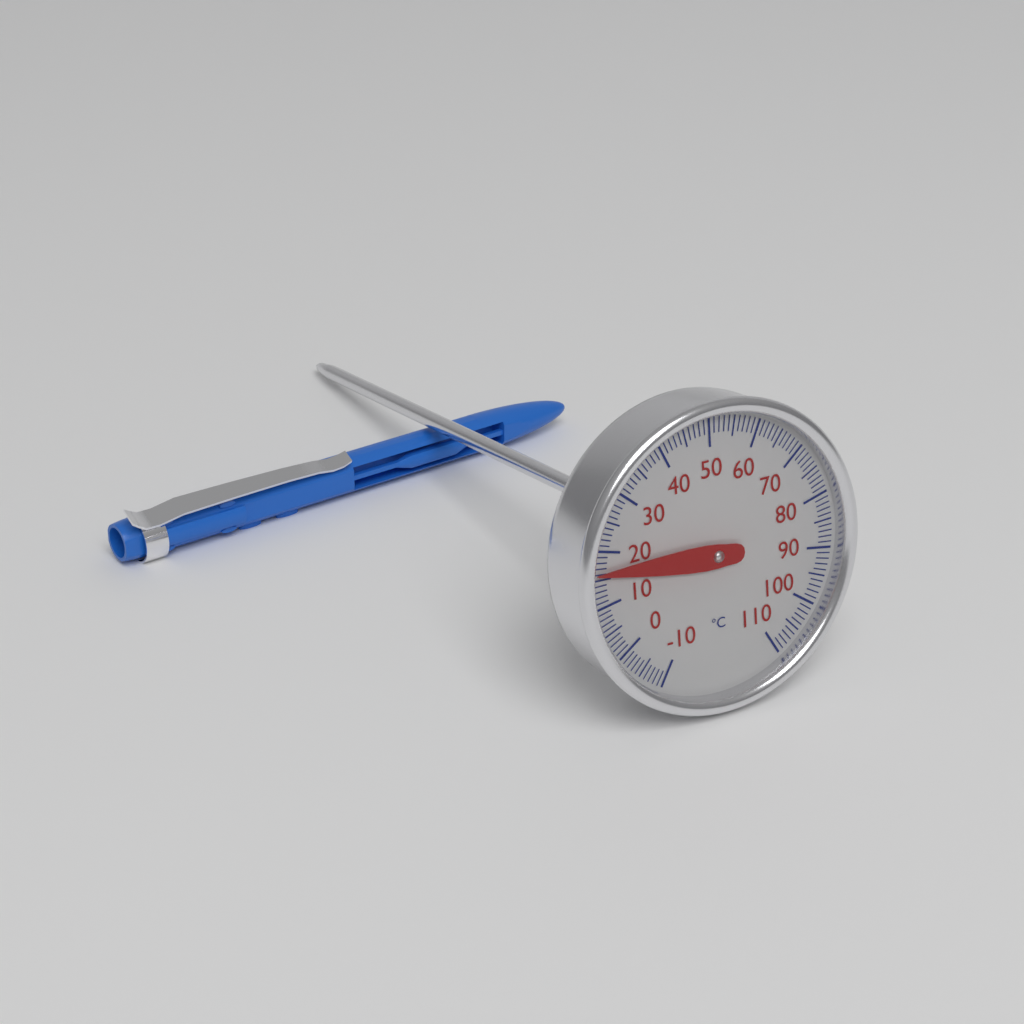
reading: 16 °C
